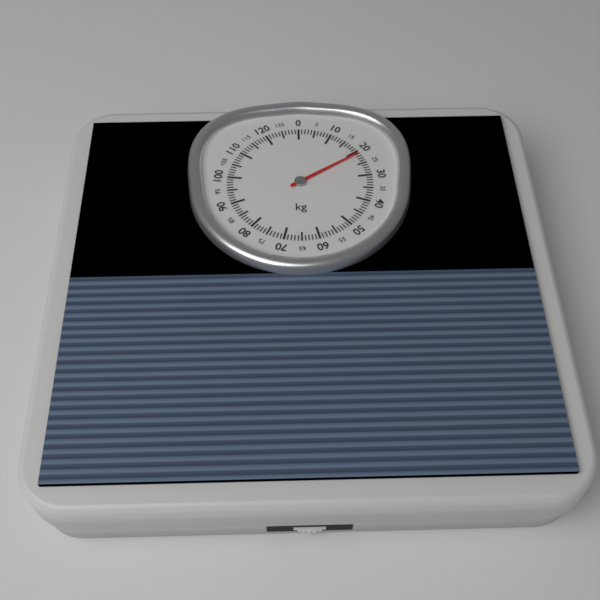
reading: 21 kg
